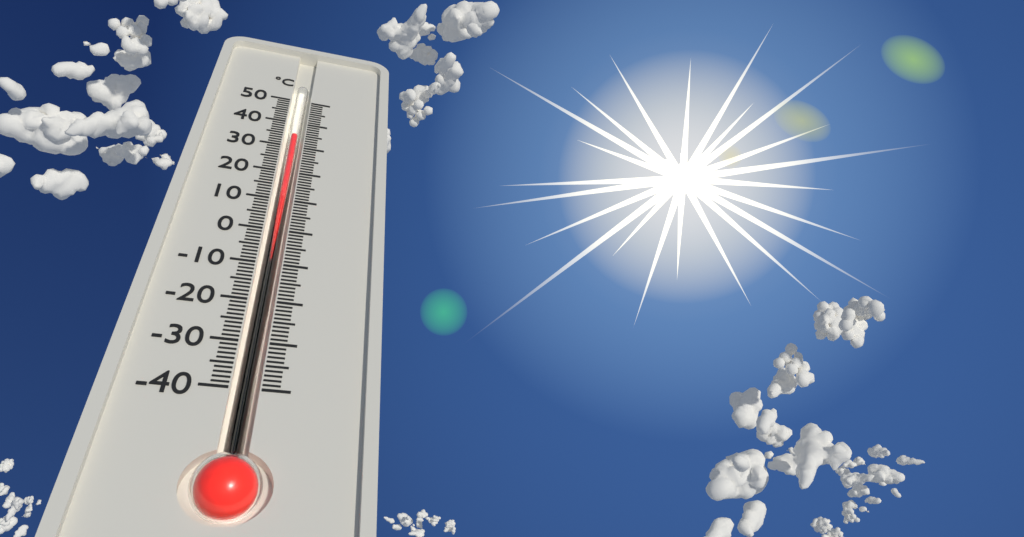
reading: 35 °C
